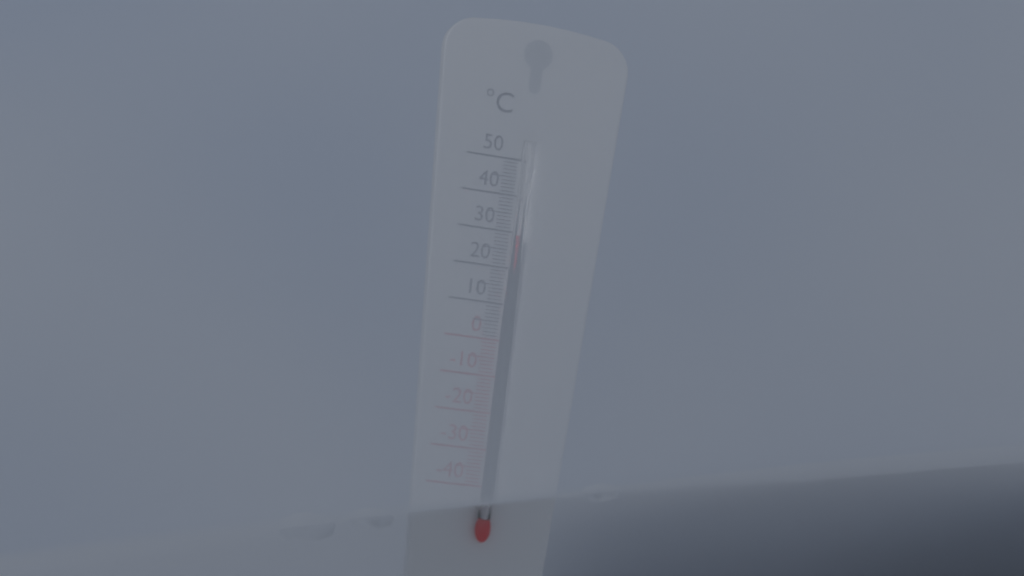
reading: 29 °C
